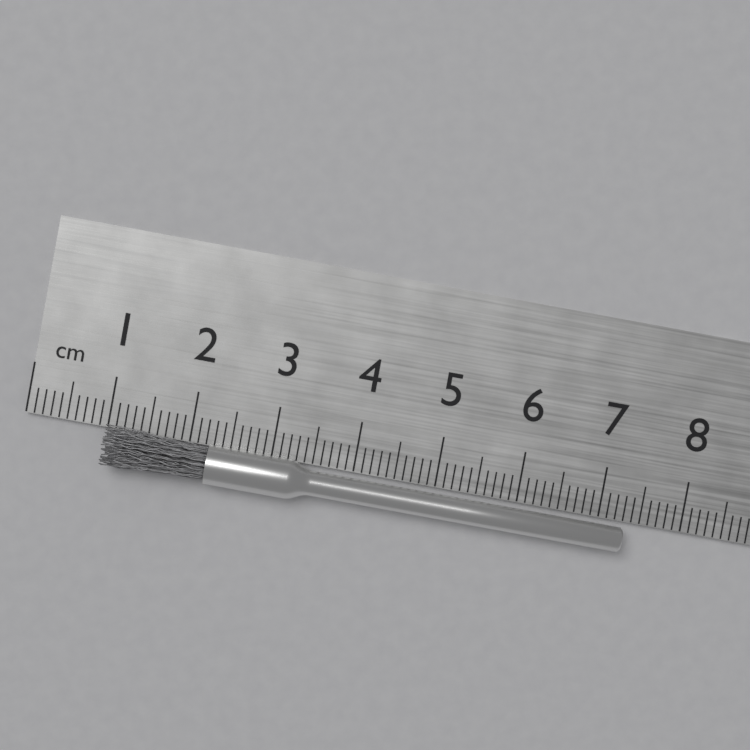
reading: 7.3 cm
